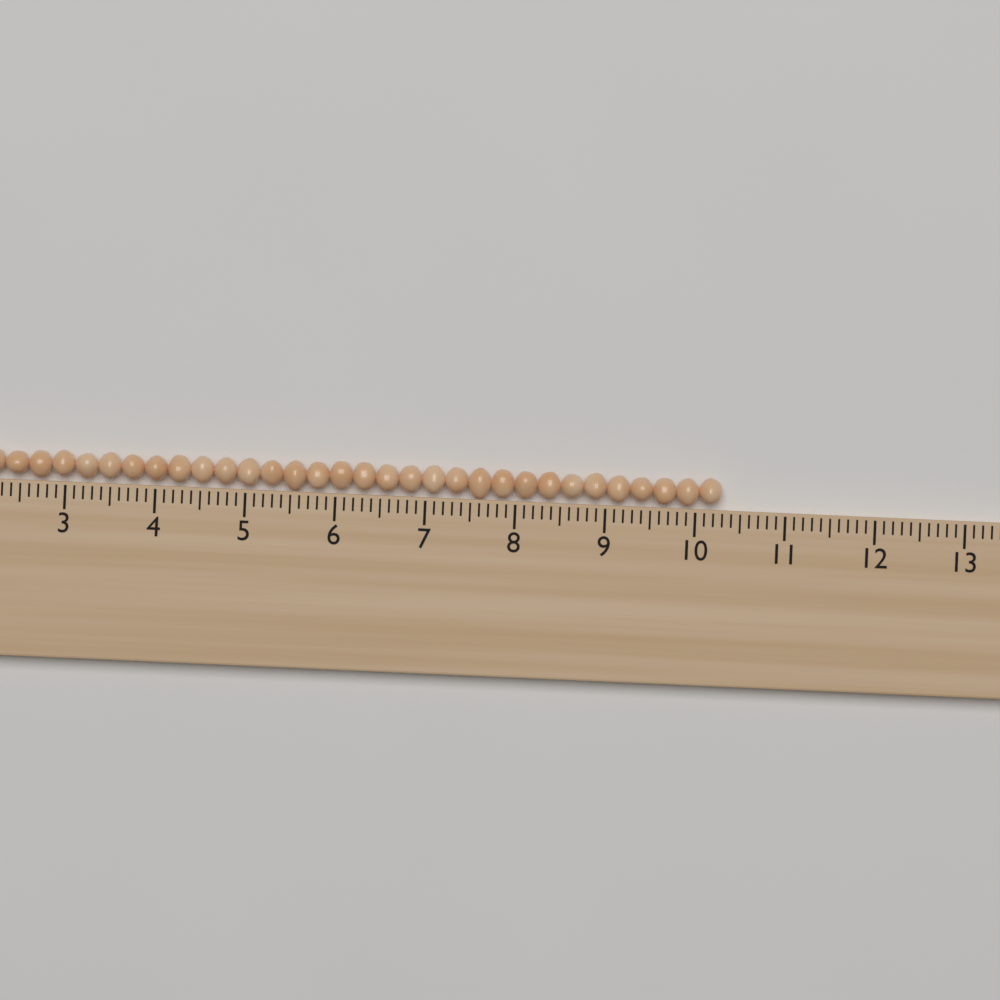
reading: 10.3 (no unit)
